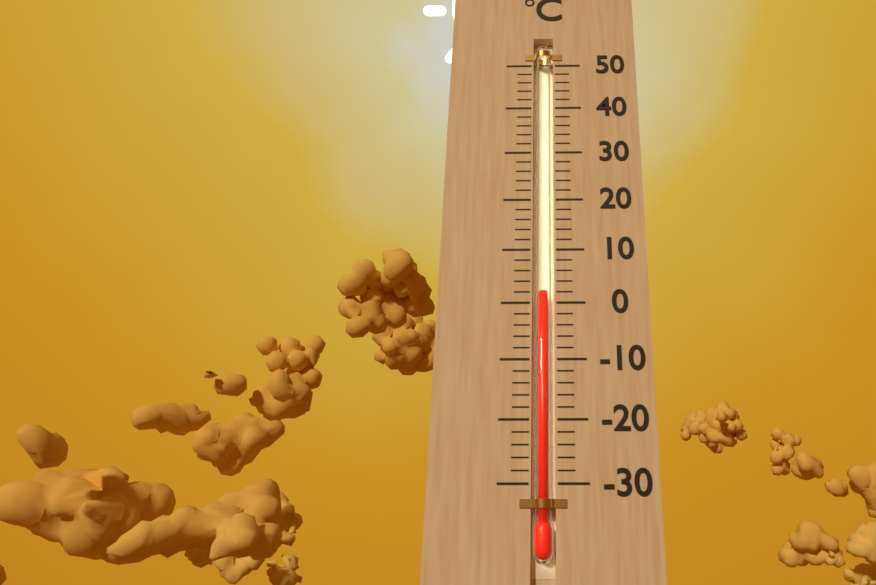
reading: 2 °C
